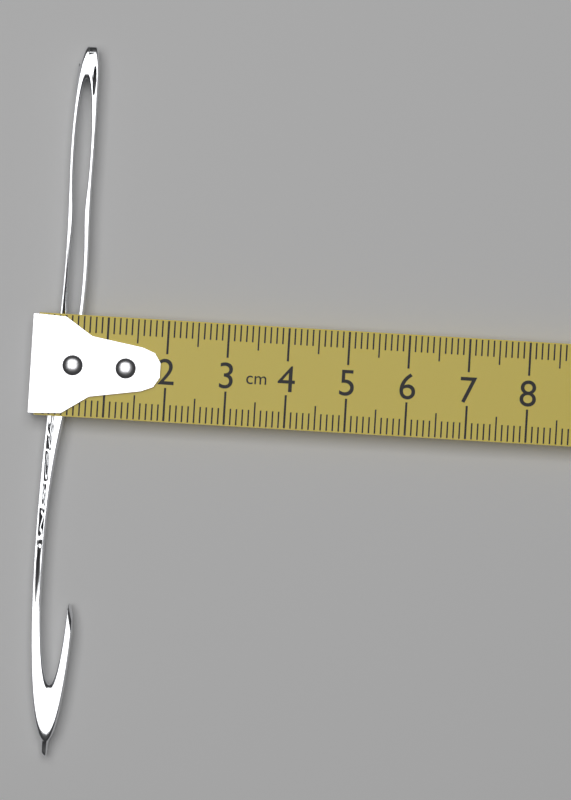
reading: 0.7 cm
